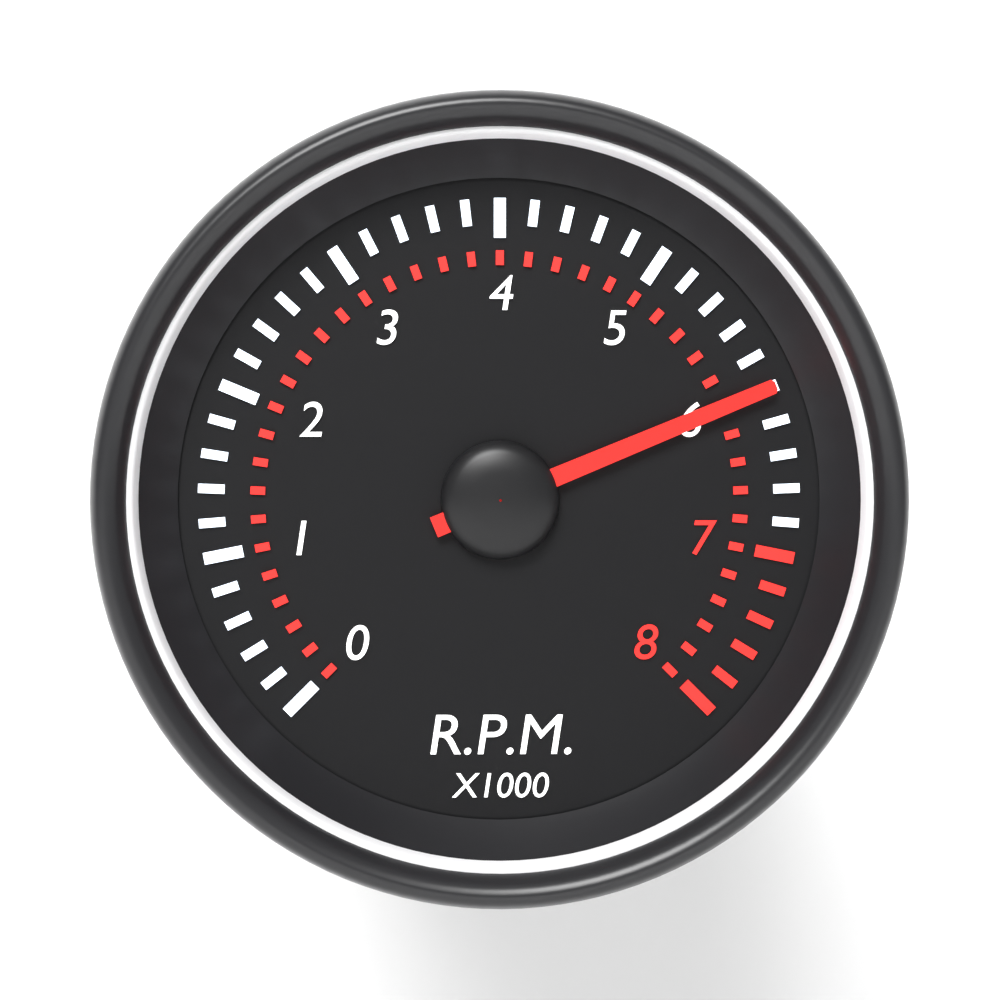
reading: 6.0 x1000 RPM
